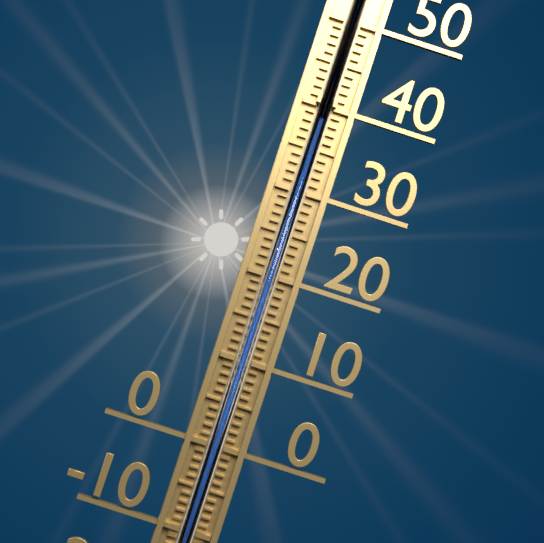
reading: 38 °C
